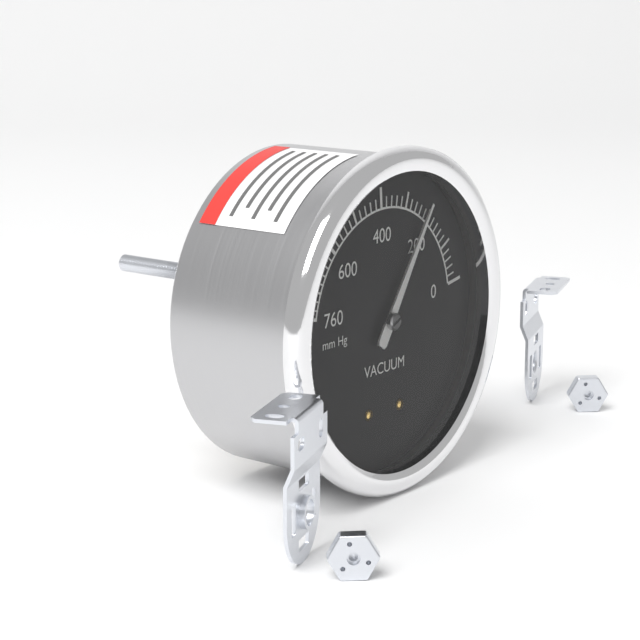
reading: 220 mm Hg
